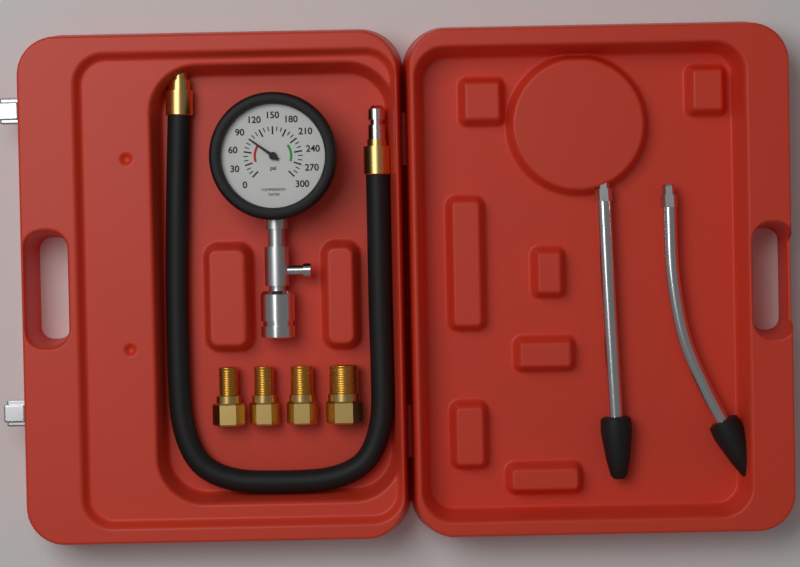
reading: 90 psi
